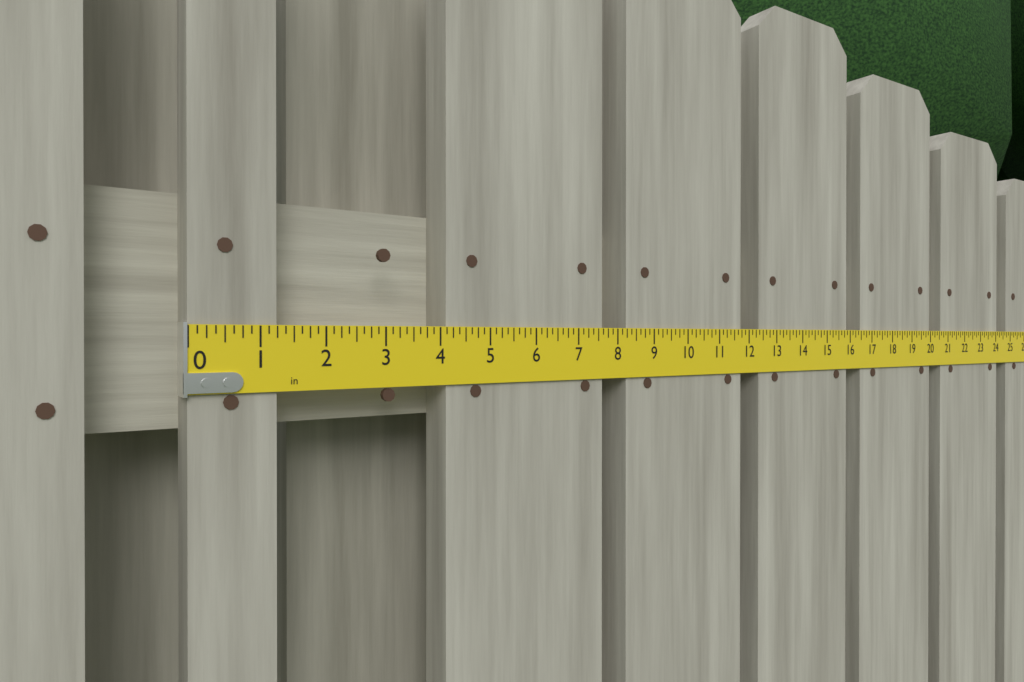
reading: 1.250 in
